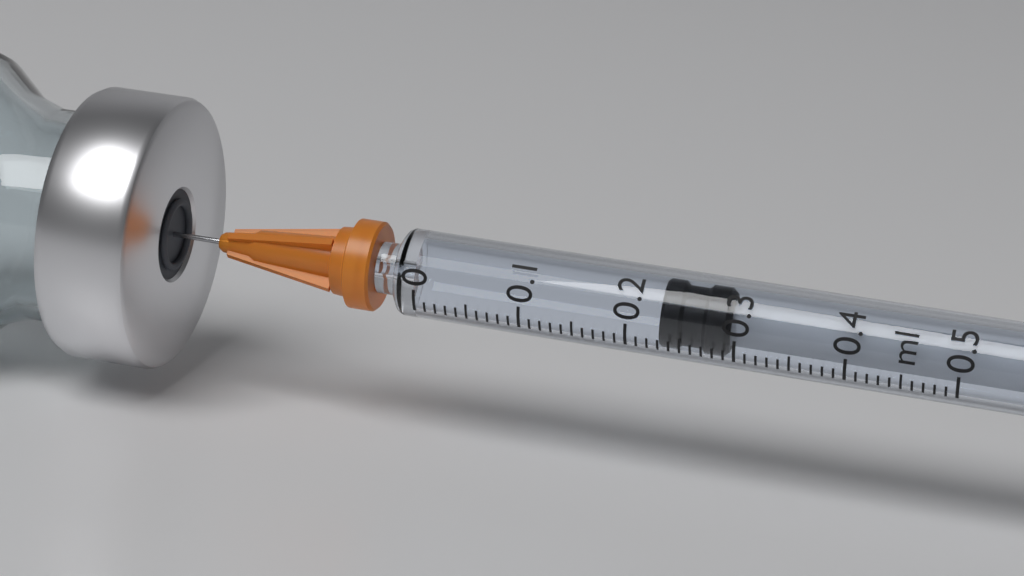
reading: 0.23 ml
